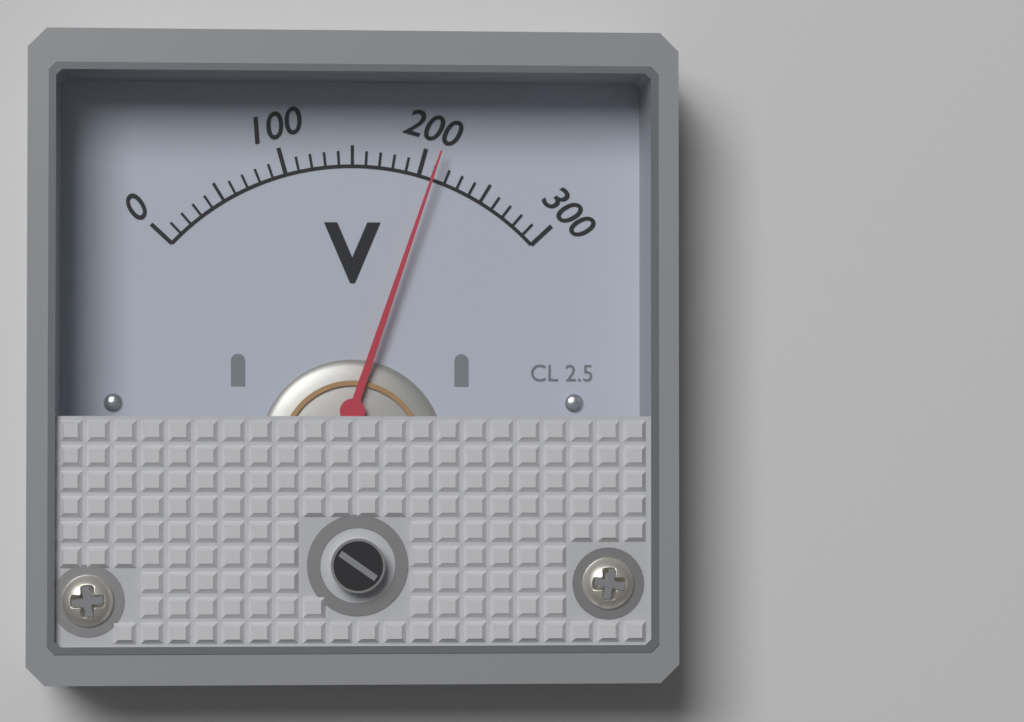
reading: 210 V
